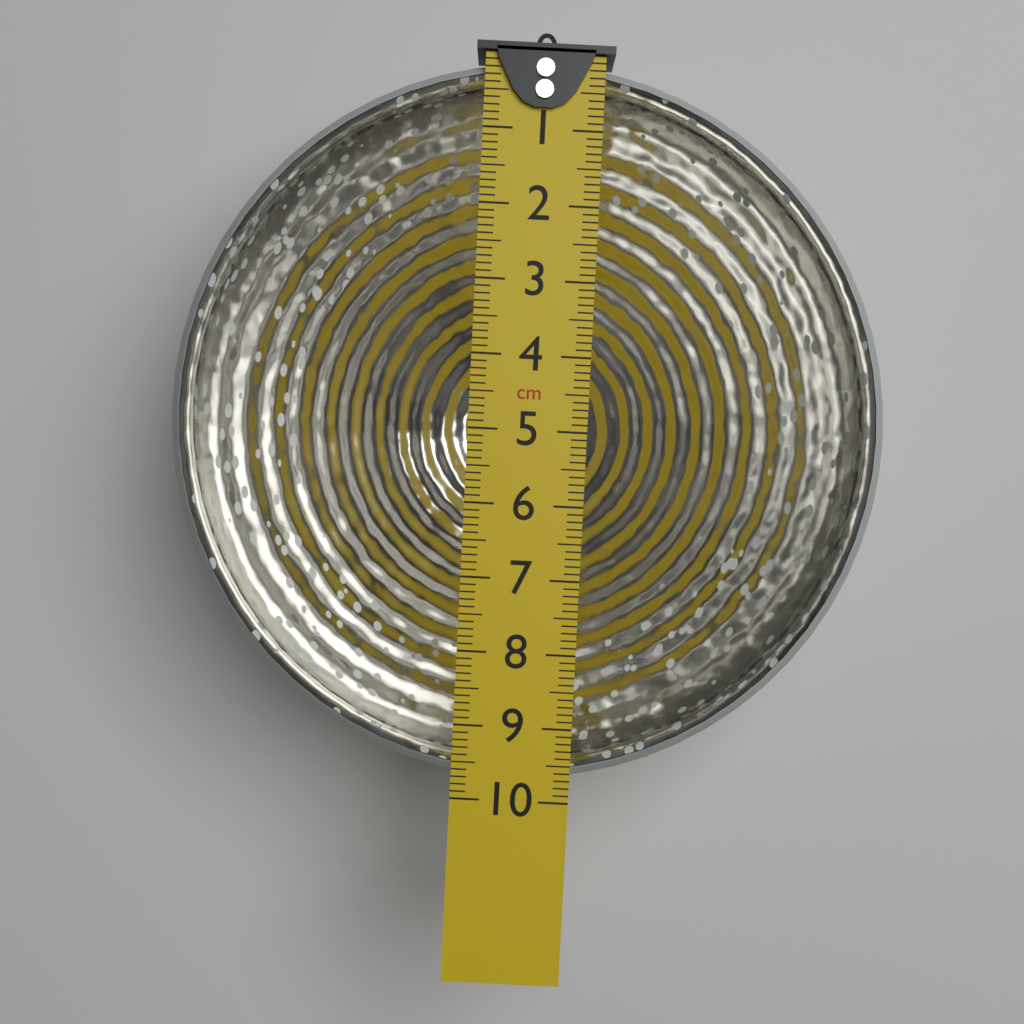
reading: 9.8 cm
